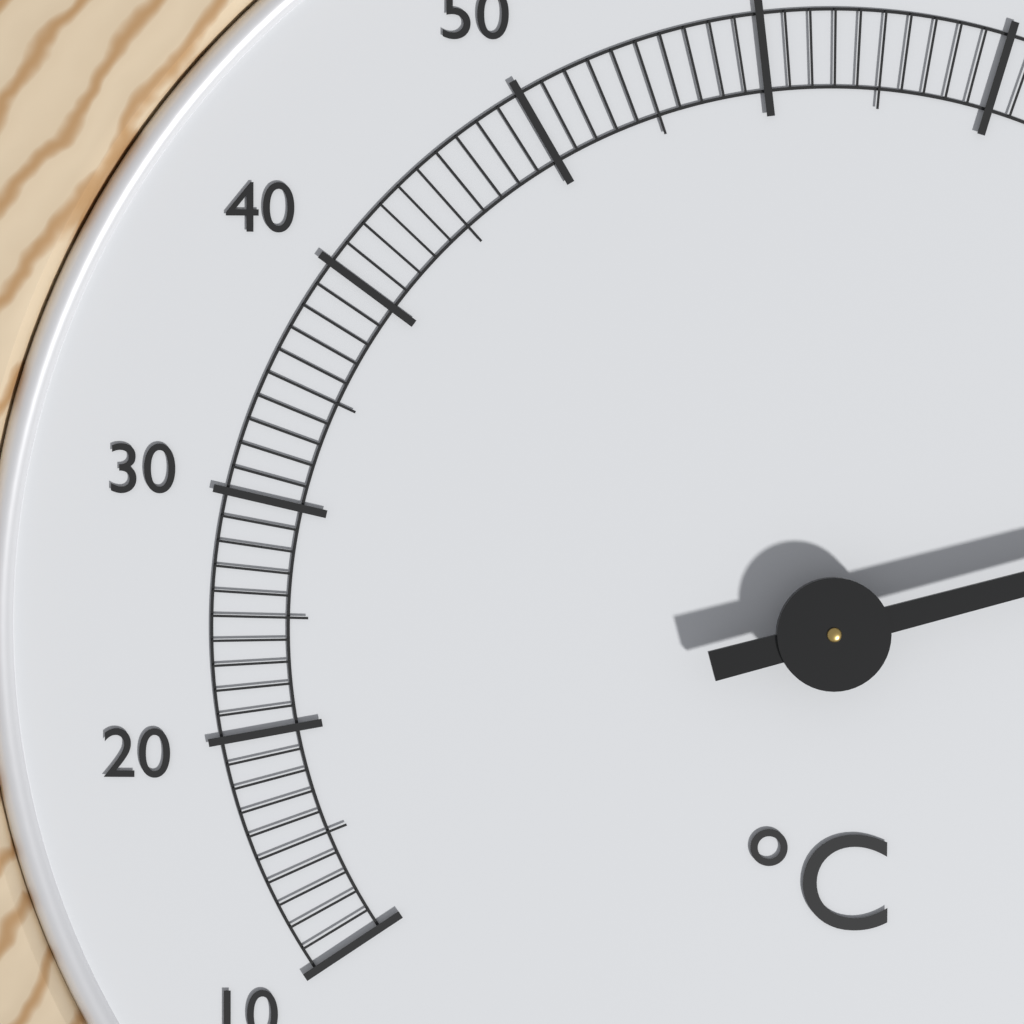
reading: 95 °C
